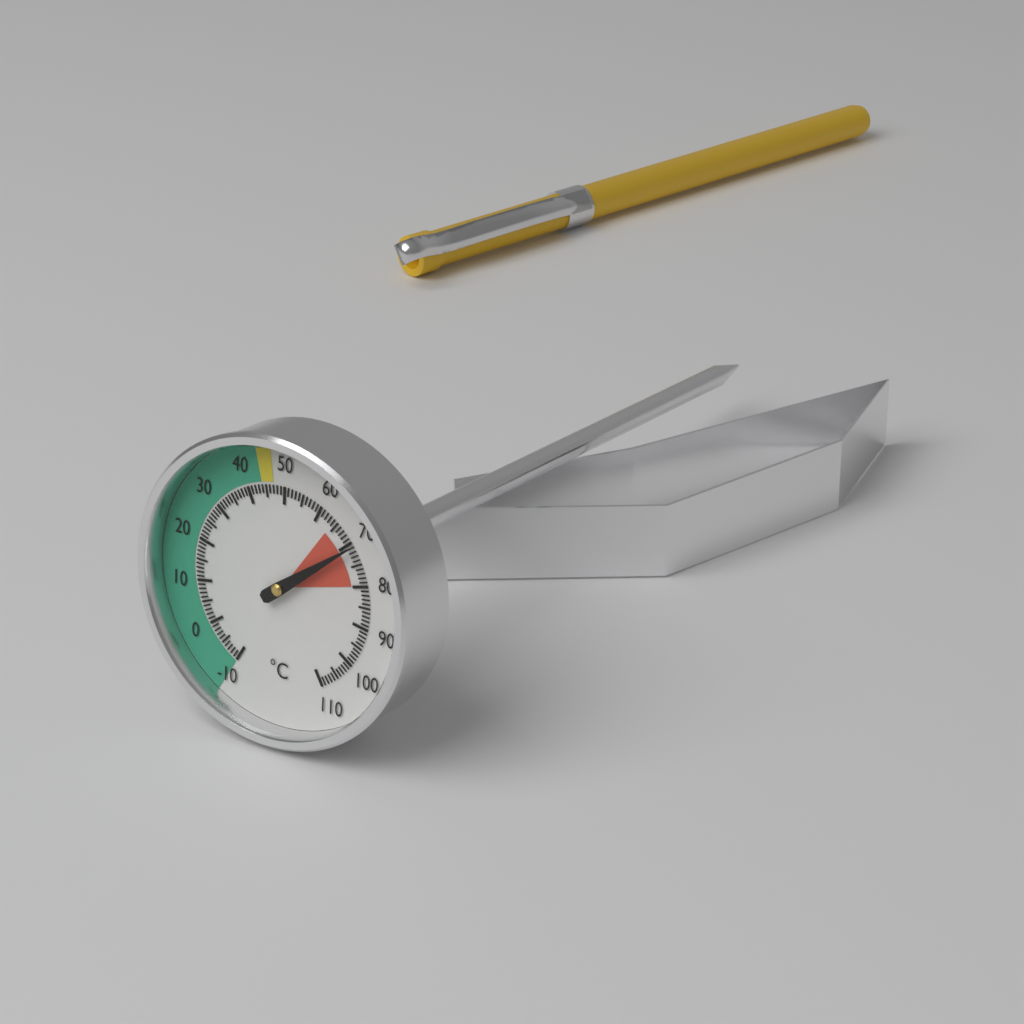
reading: 71 °C
